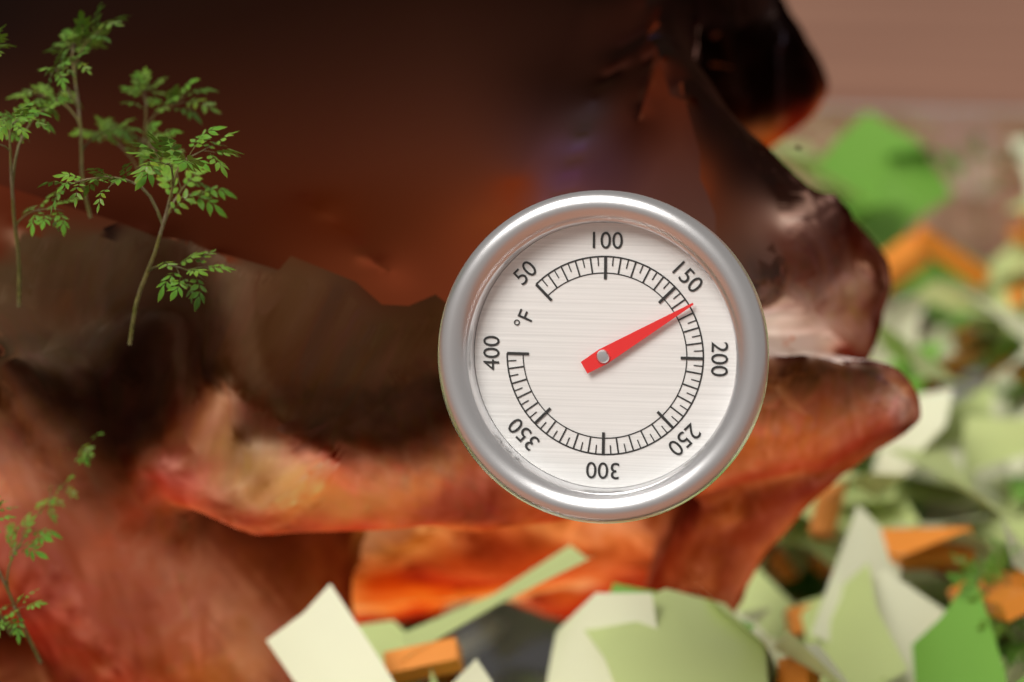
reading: 165 °F
